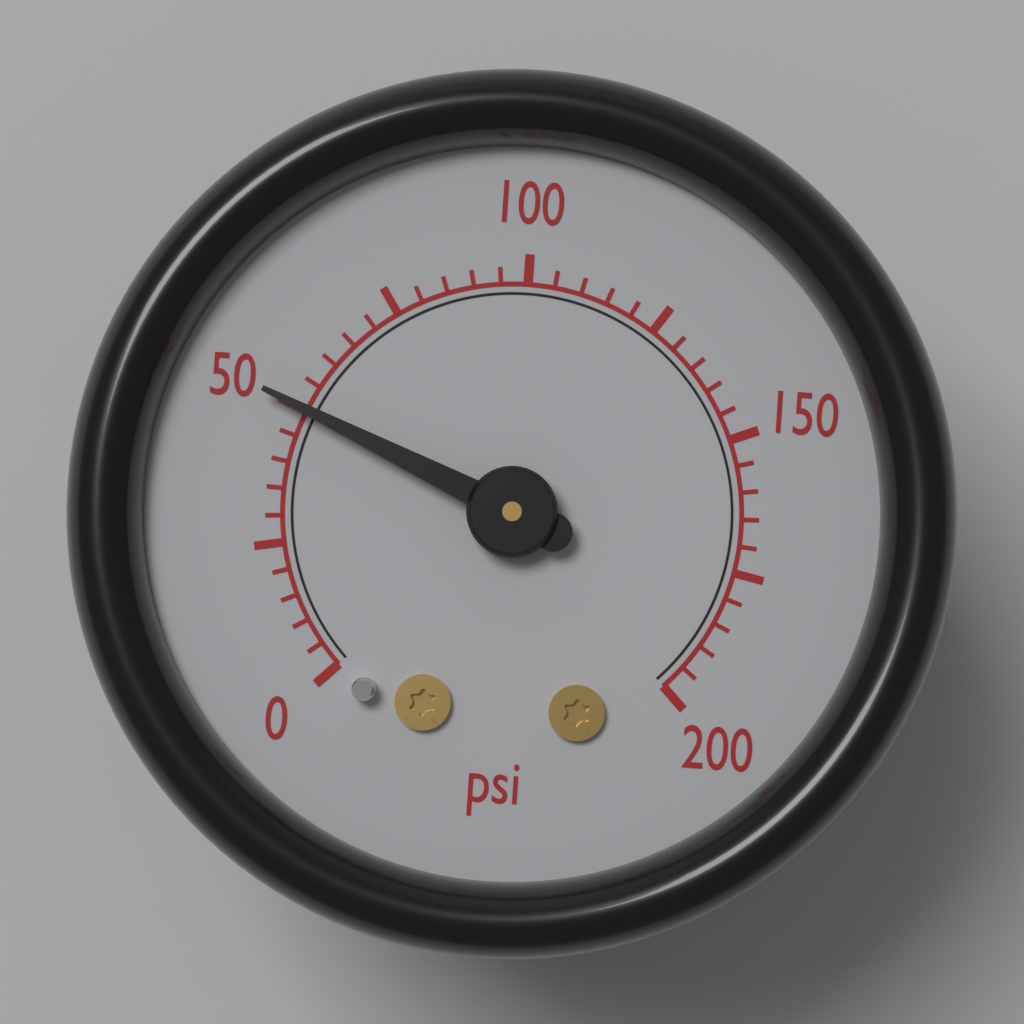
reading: 50 psi
